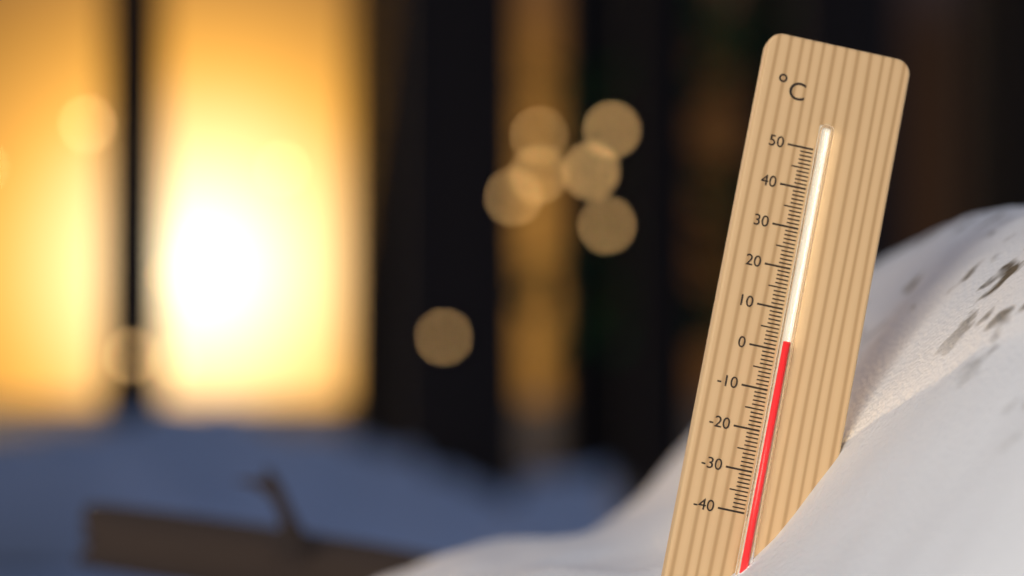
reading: 2 °C
